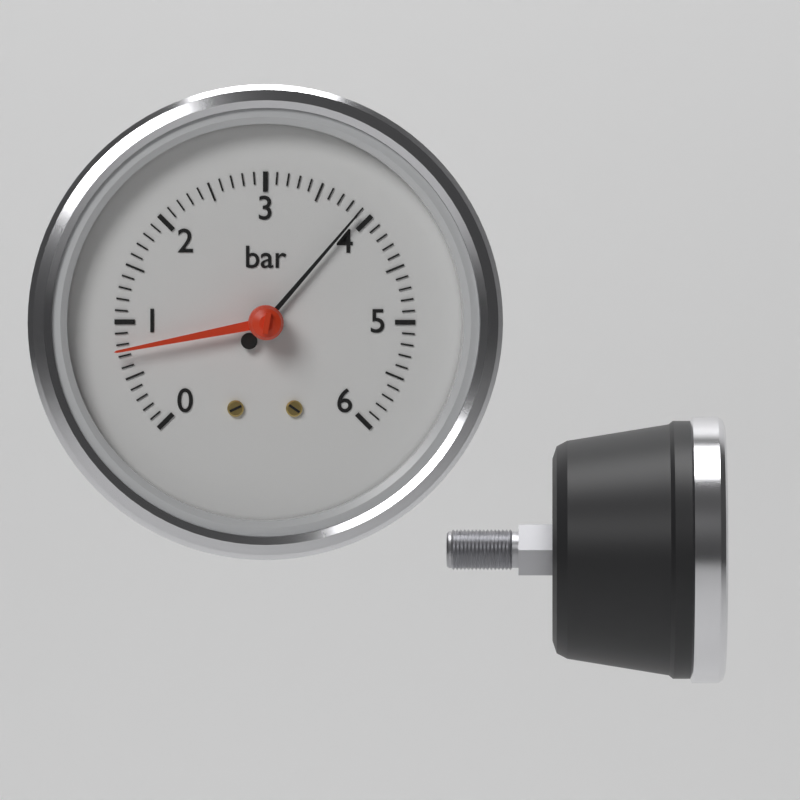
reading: 3.9 bar
